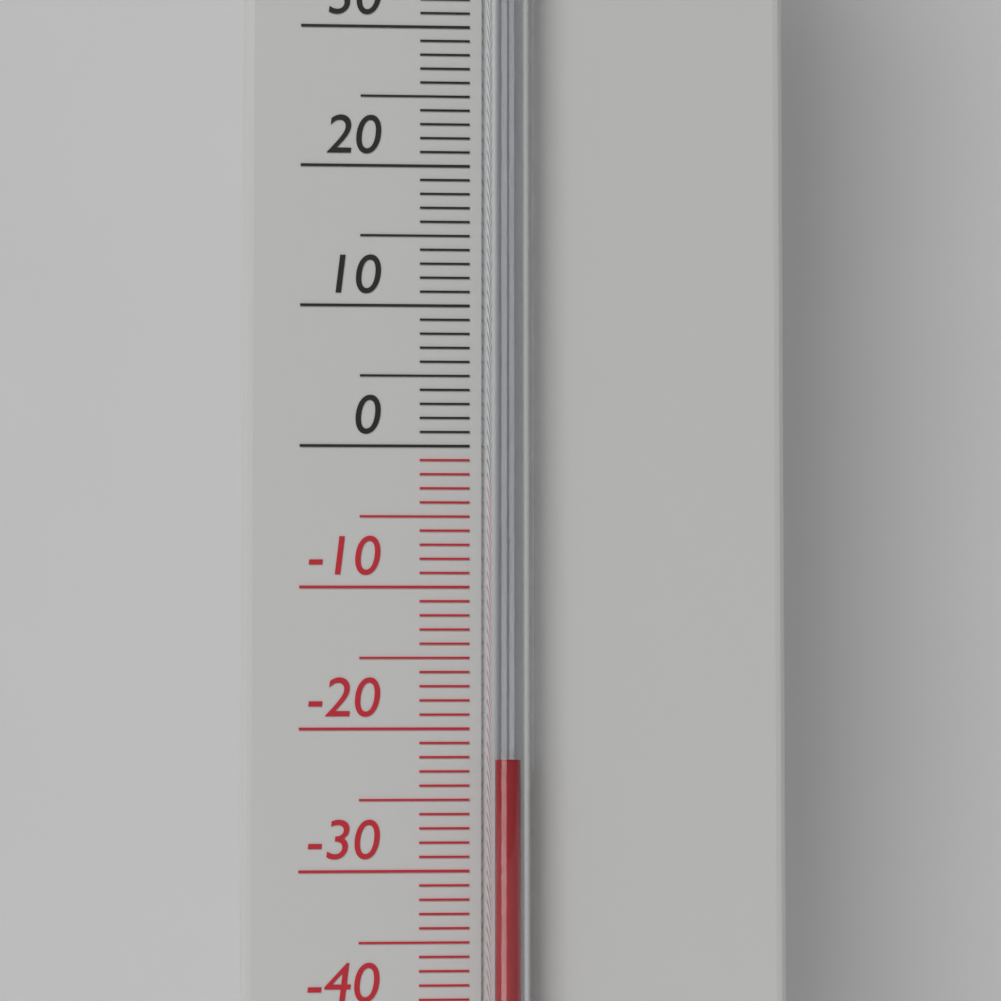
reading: -22 °C
